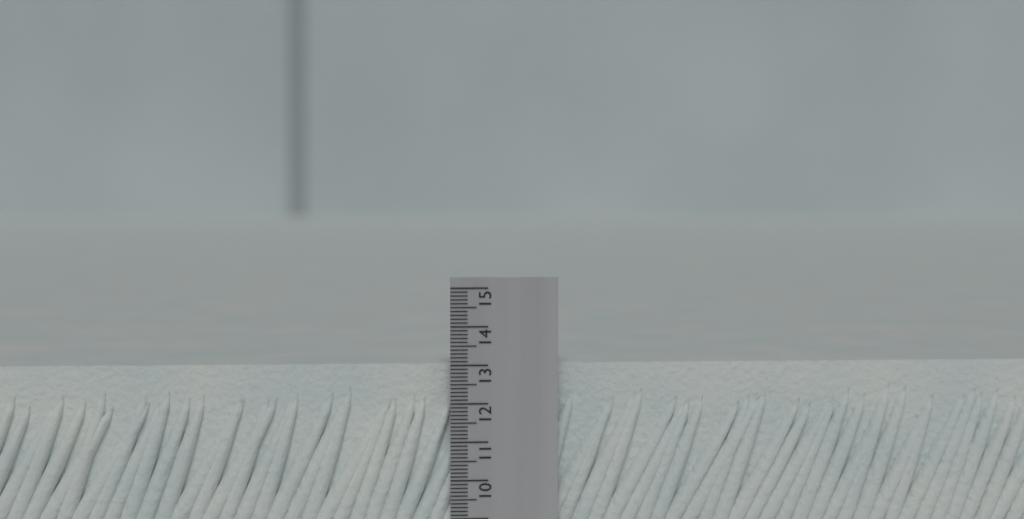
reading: 13.0 (no unit)
